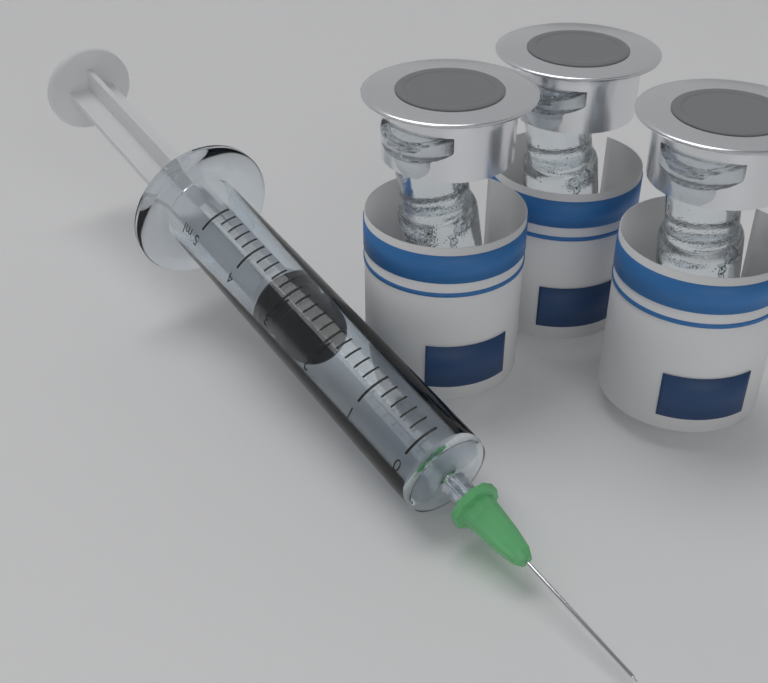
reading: 2.6 ml
